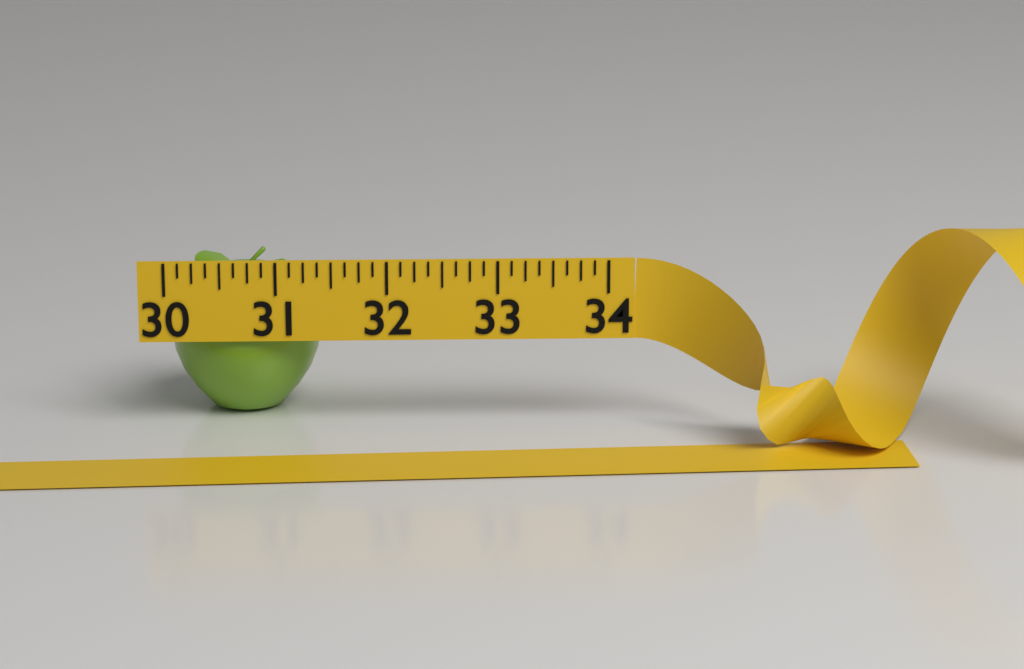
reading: 31.375 (no unit)
